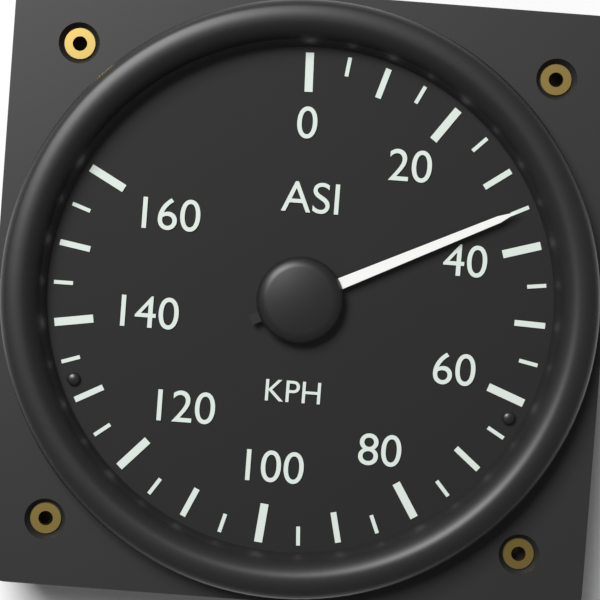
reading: 35 KPH
